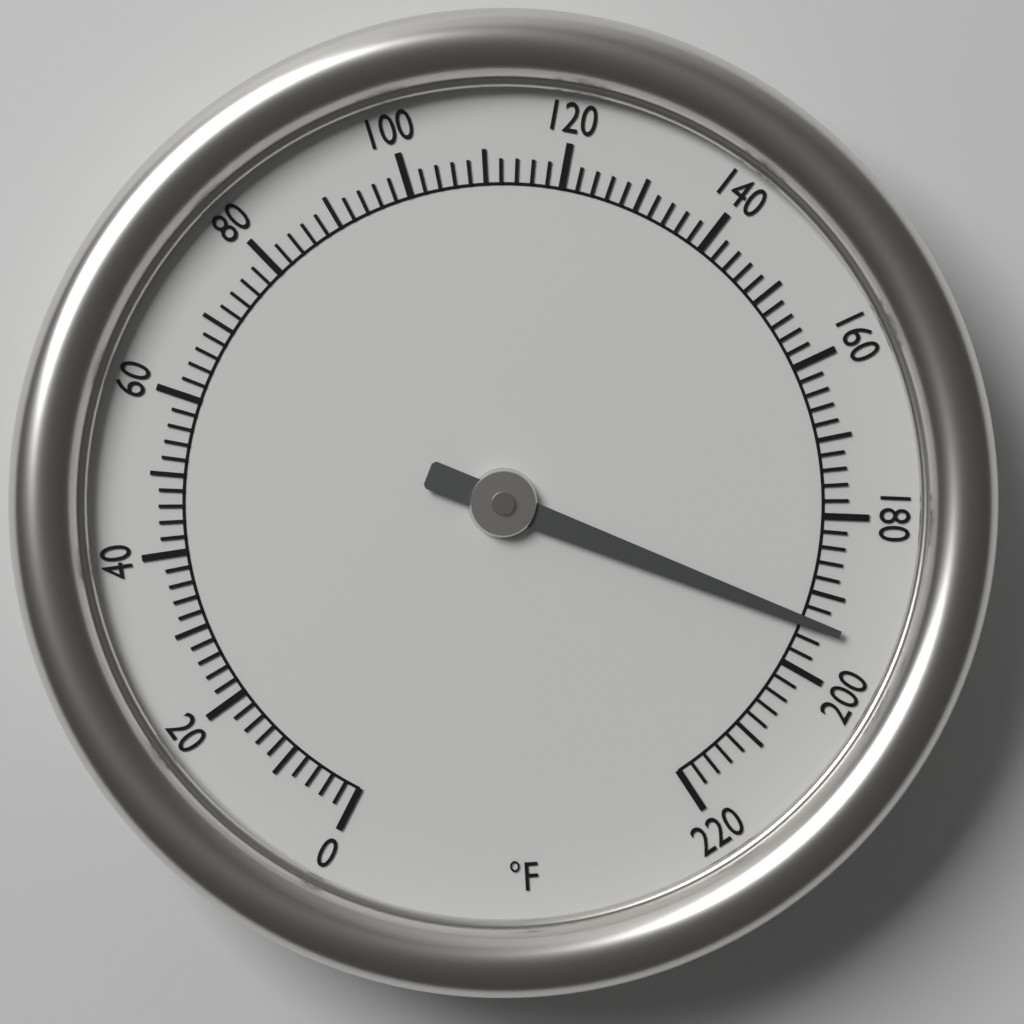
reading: 194 °F
